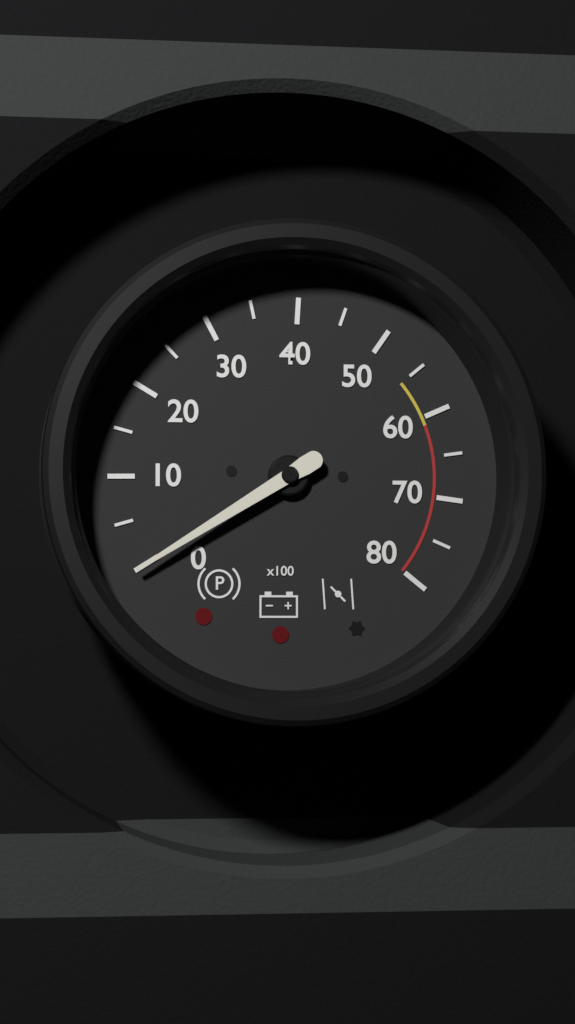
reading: 0 (no unit)
